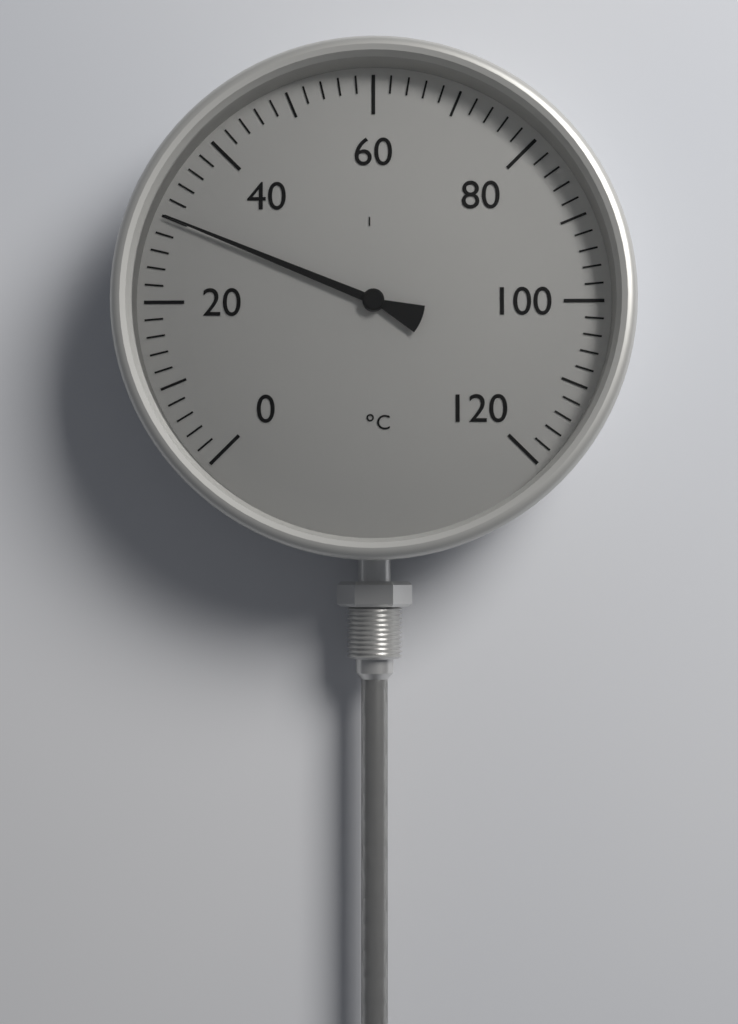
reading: 30 °C
